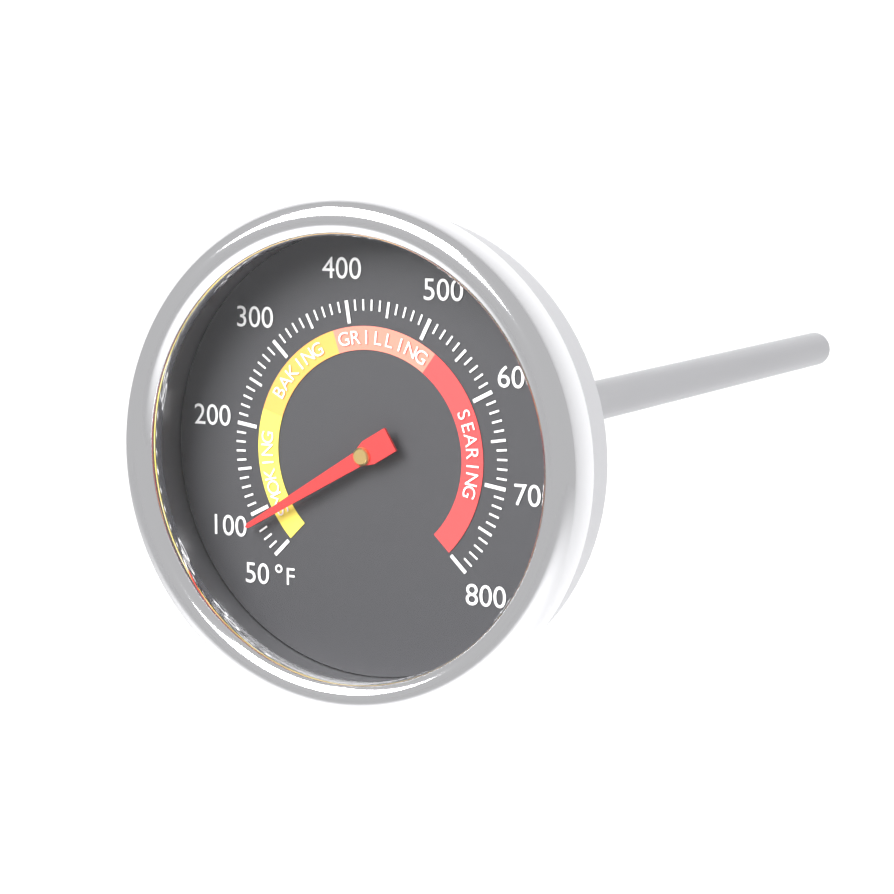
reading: 90 °F
